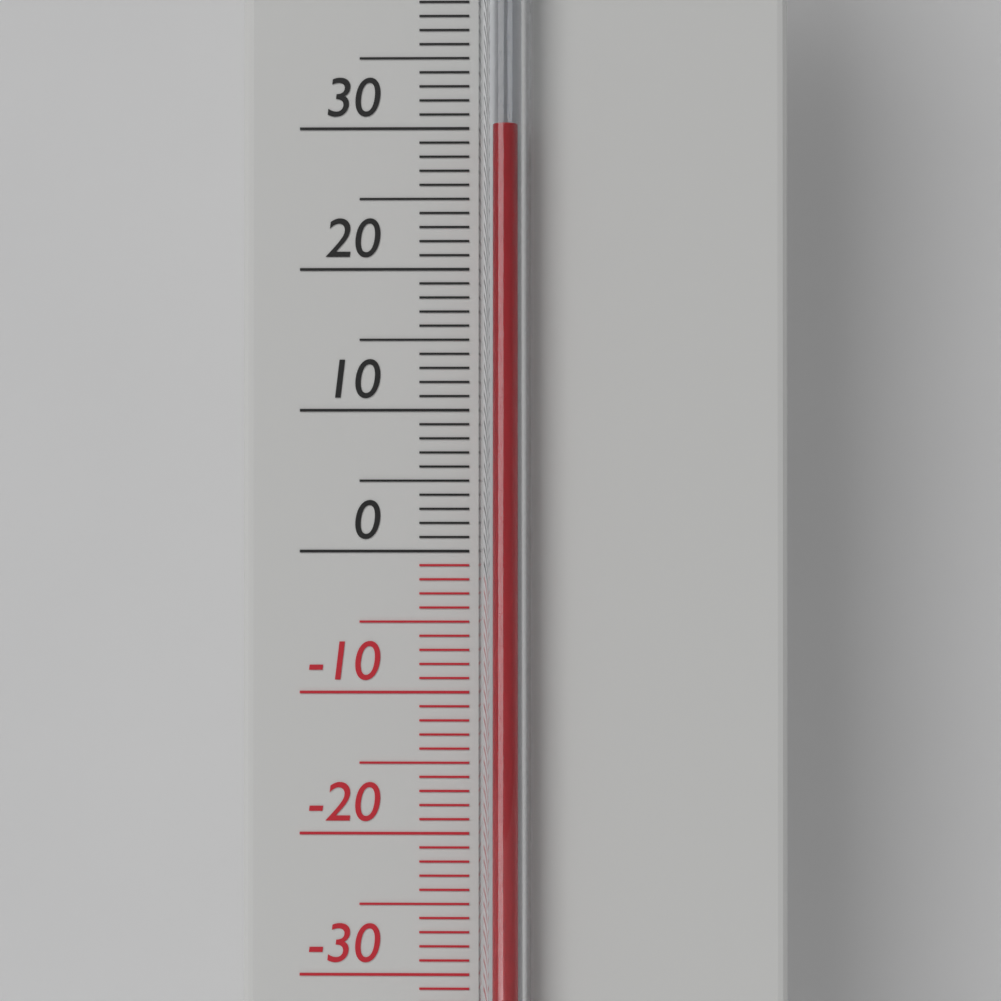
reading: 30 °C
